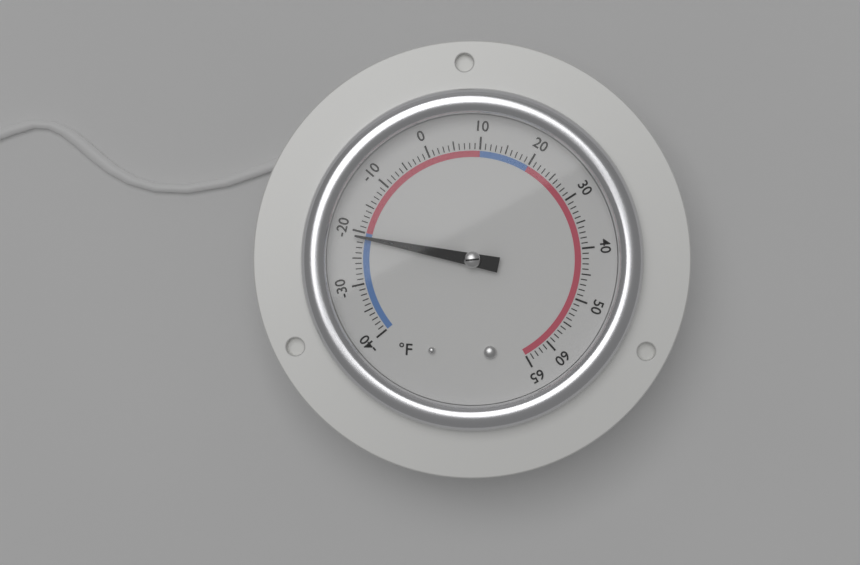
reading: -21 °F
